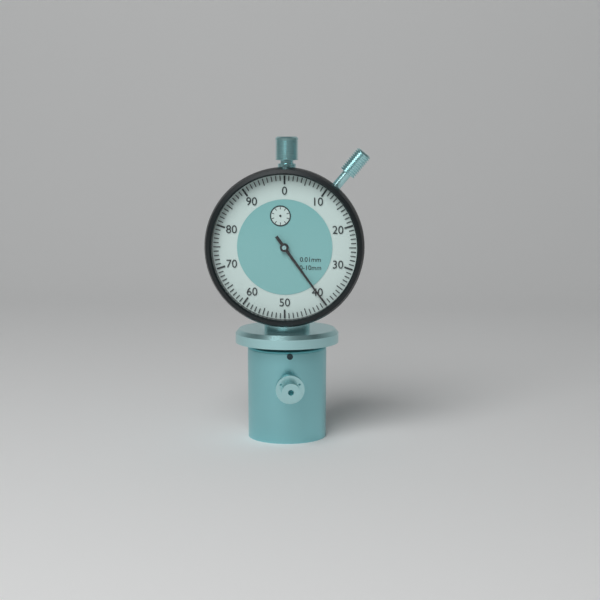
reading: 0.40 mm
